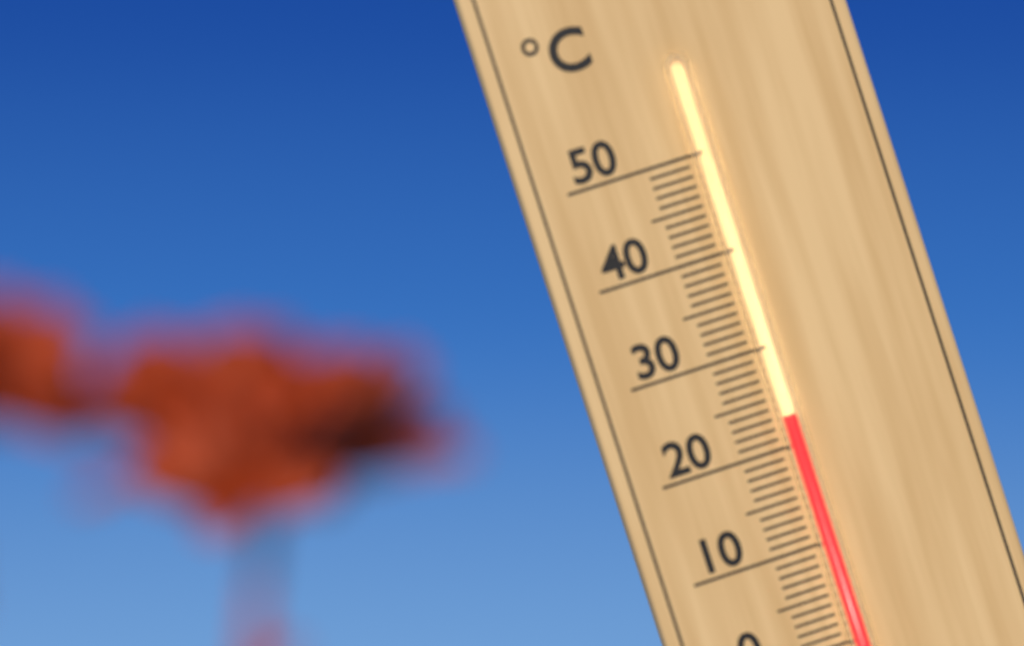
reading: 23 °C
